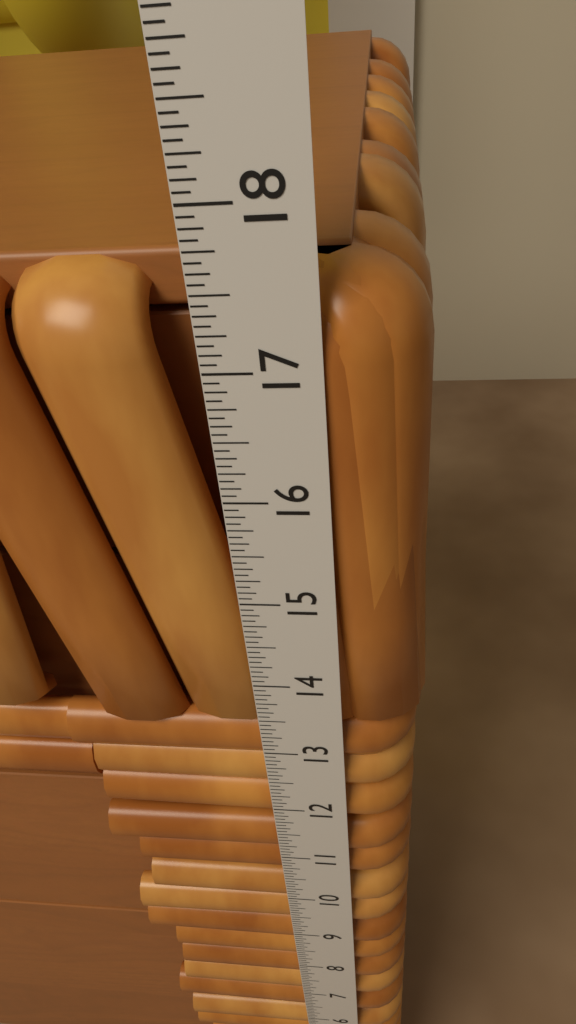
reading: 17.5625 in
